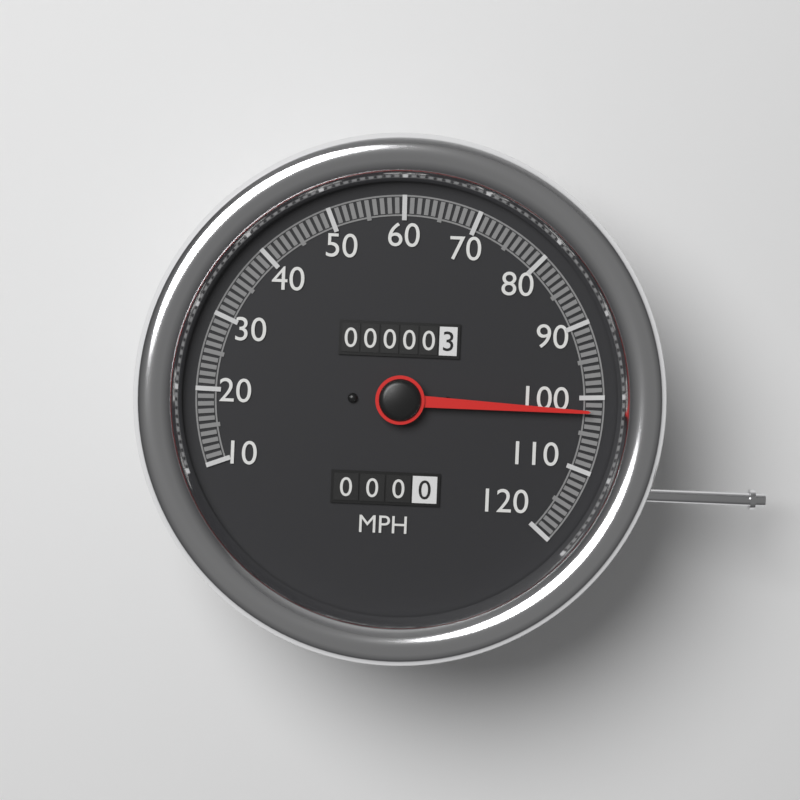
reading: 102 MPH
